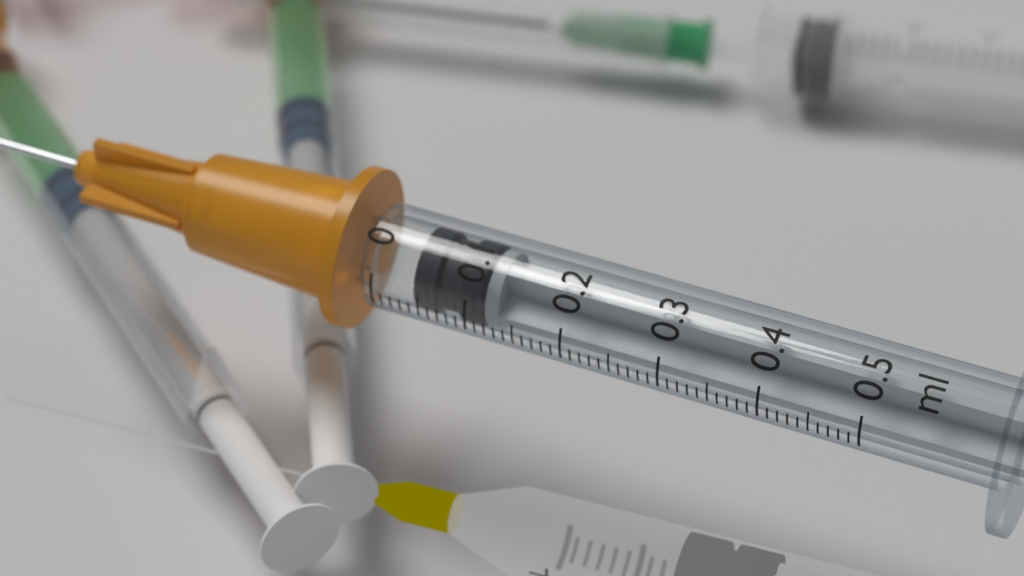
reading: 0.04 ml
